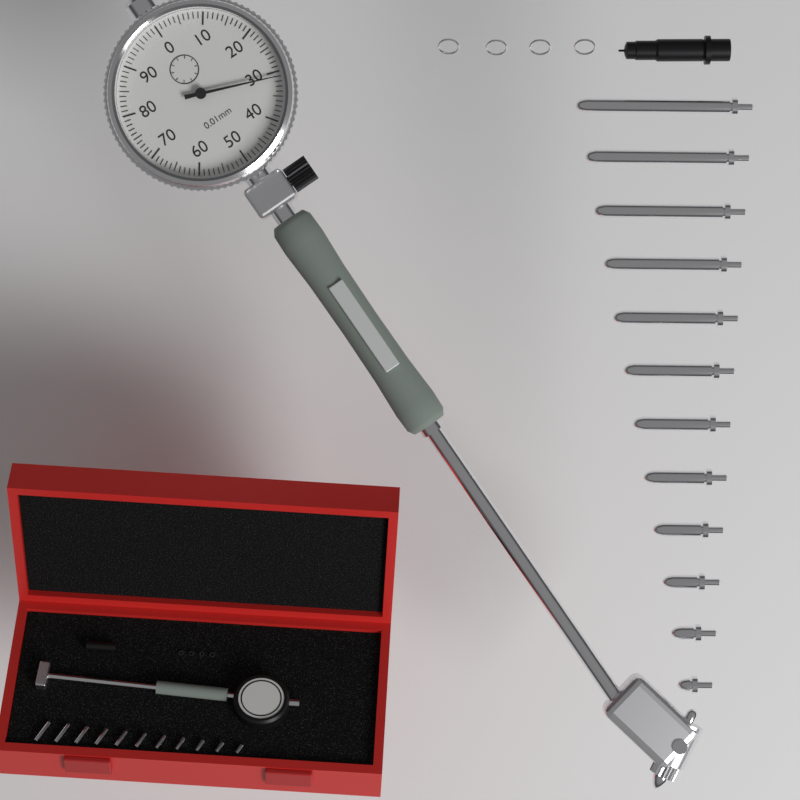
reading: 0.31 mm
